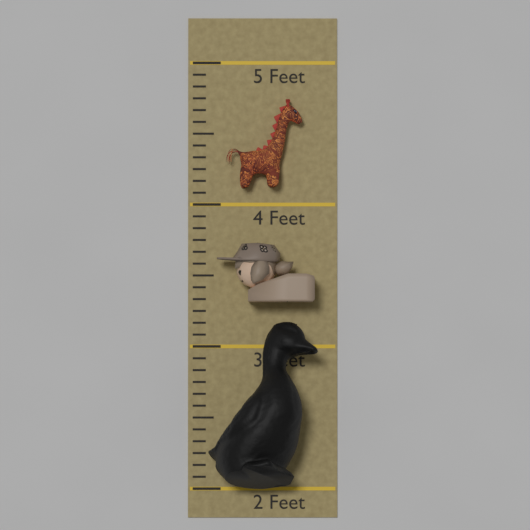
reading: 3.166666 Feet
